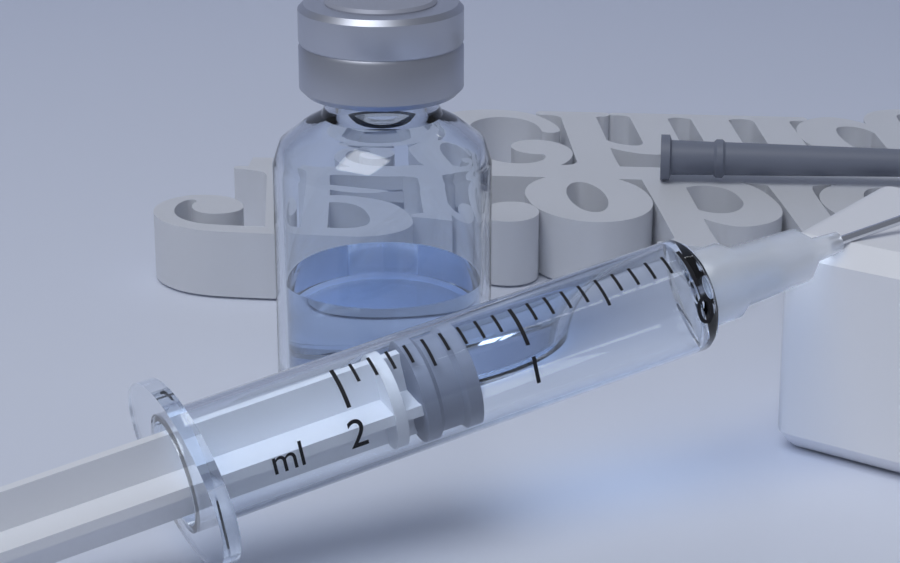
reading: 1.3 ml
